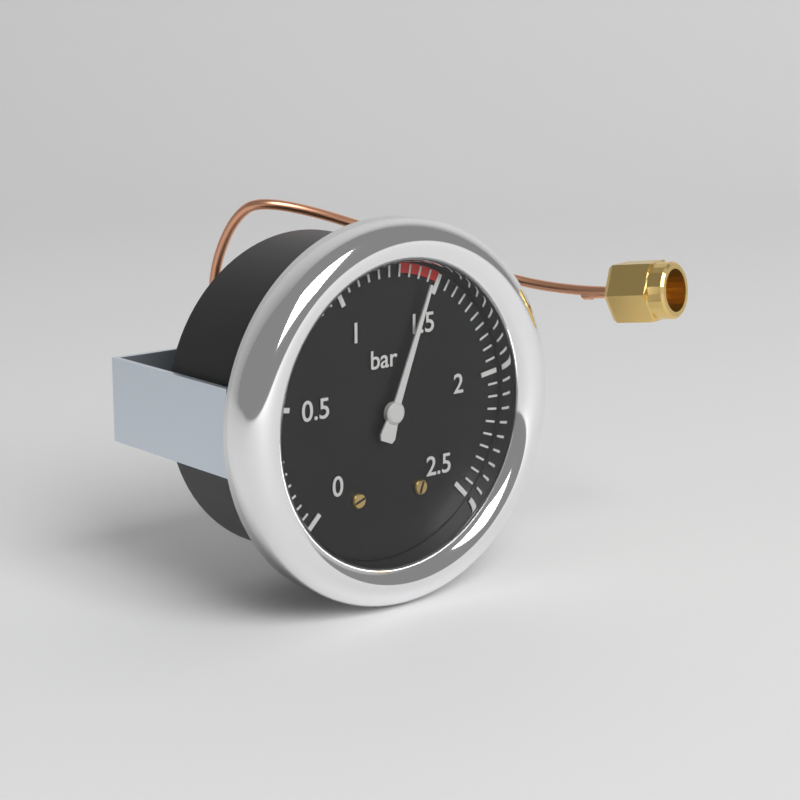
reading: 1.45 bar
